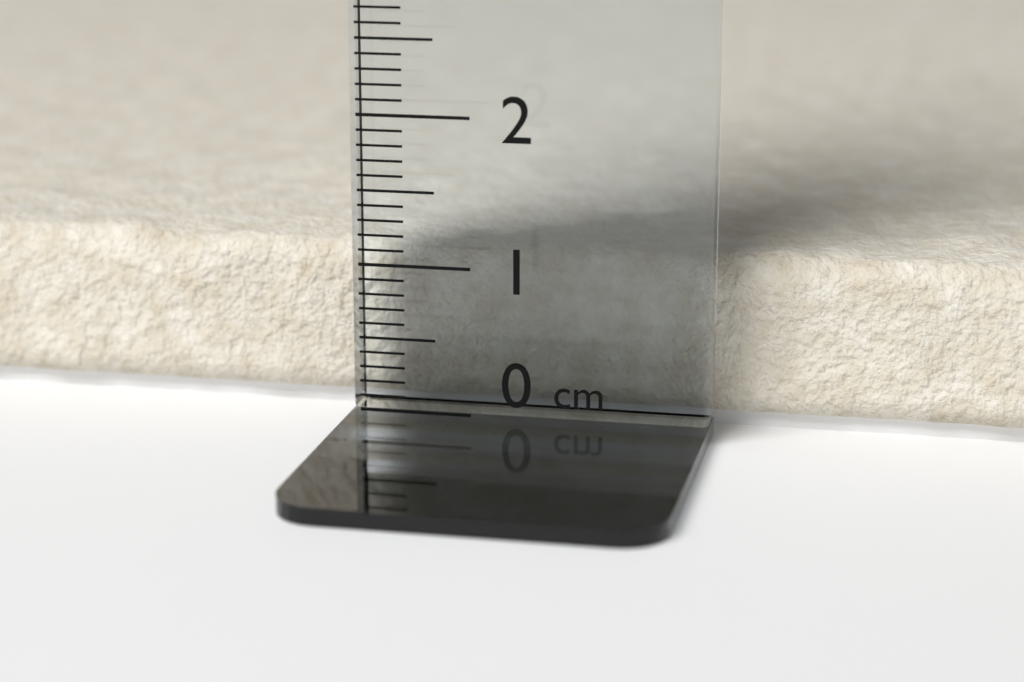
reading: 1.1 cm
